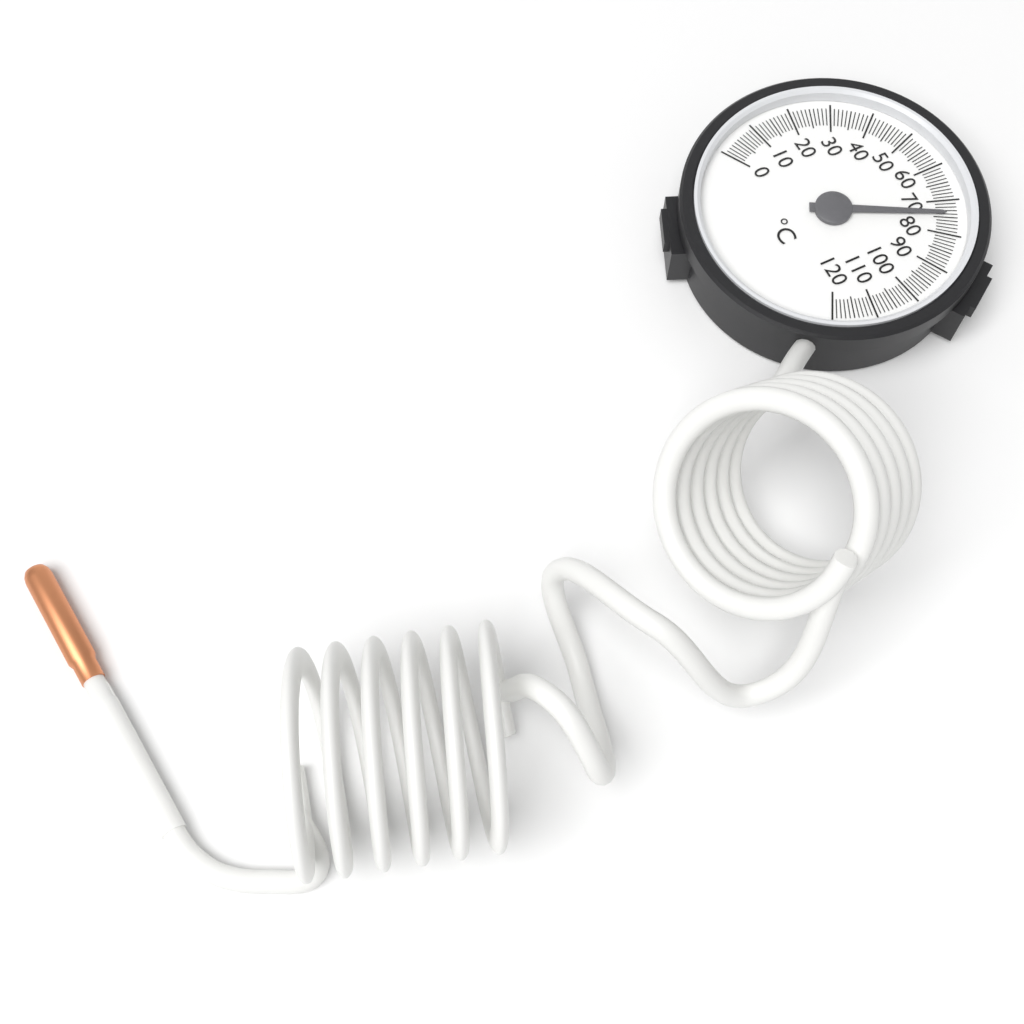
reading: 74 °C
